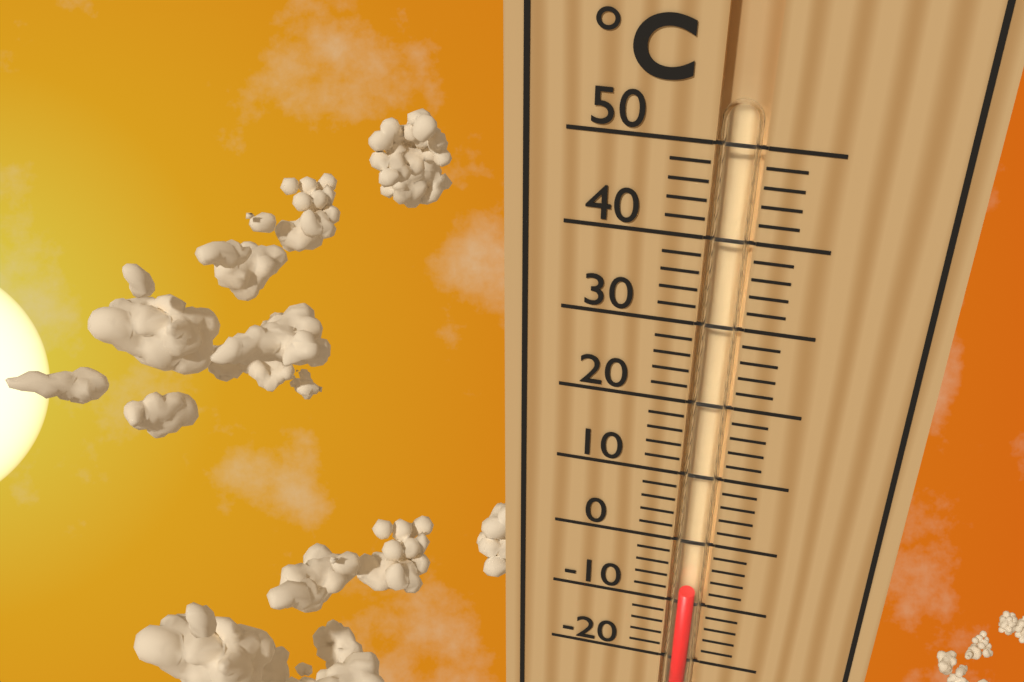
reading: -8 °C
